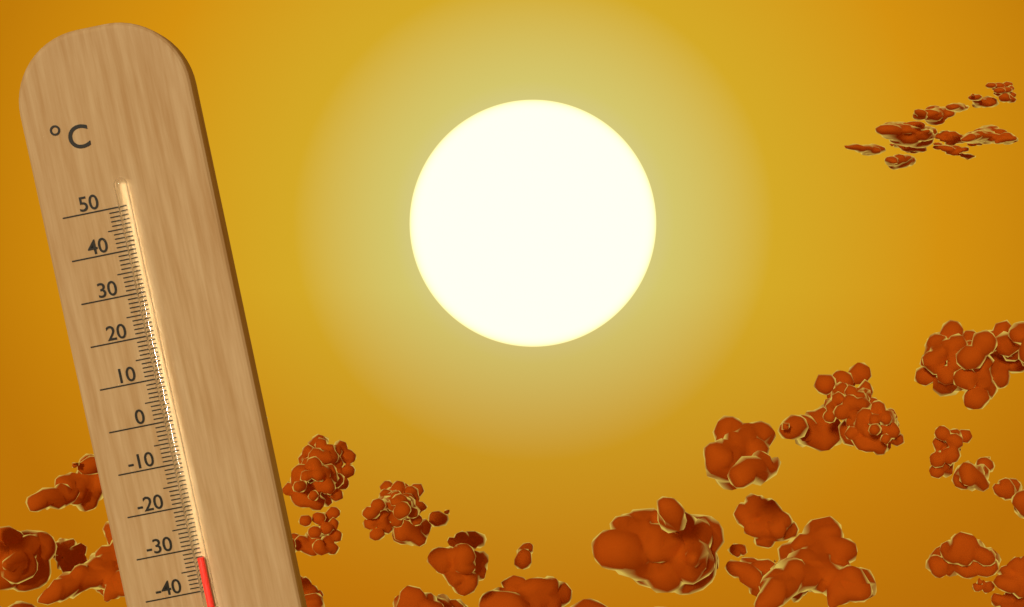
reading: -32 °C
